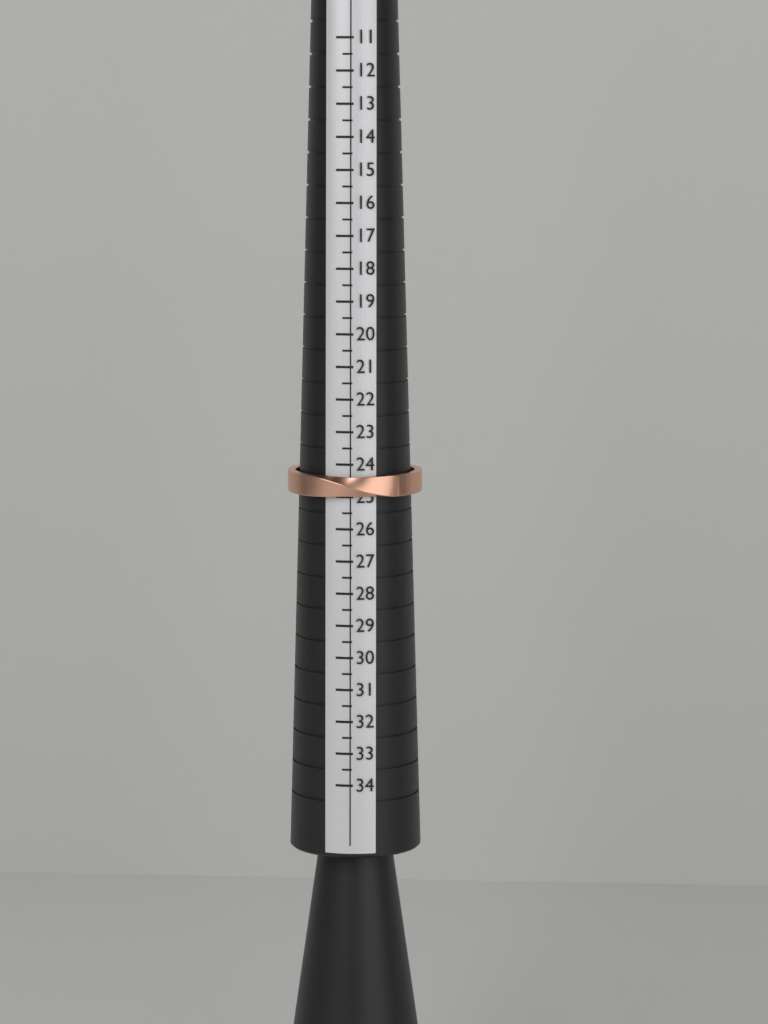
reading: 25.0 (no unit)
